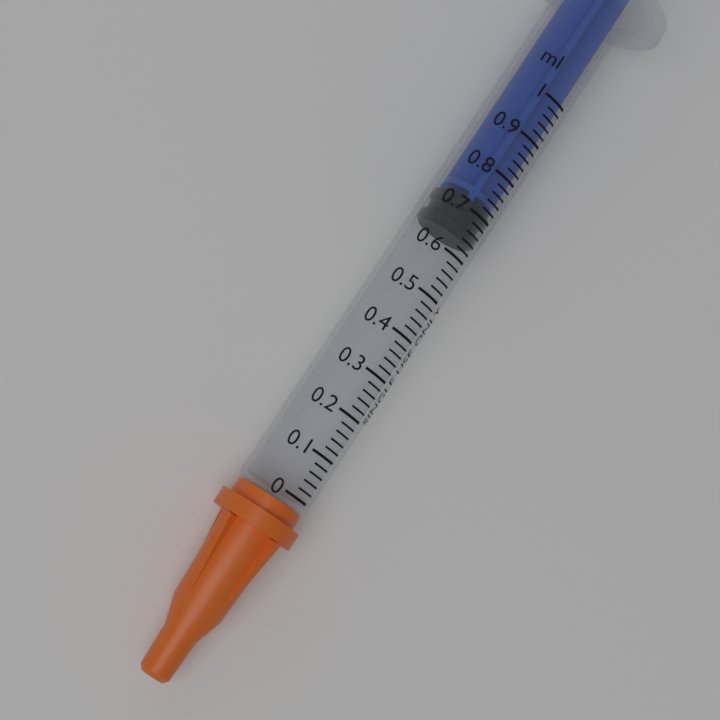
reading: 0.64 ml
